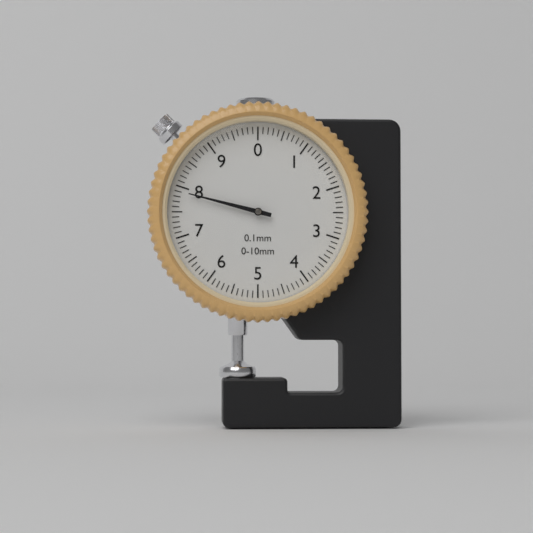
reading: 7.9 mm
